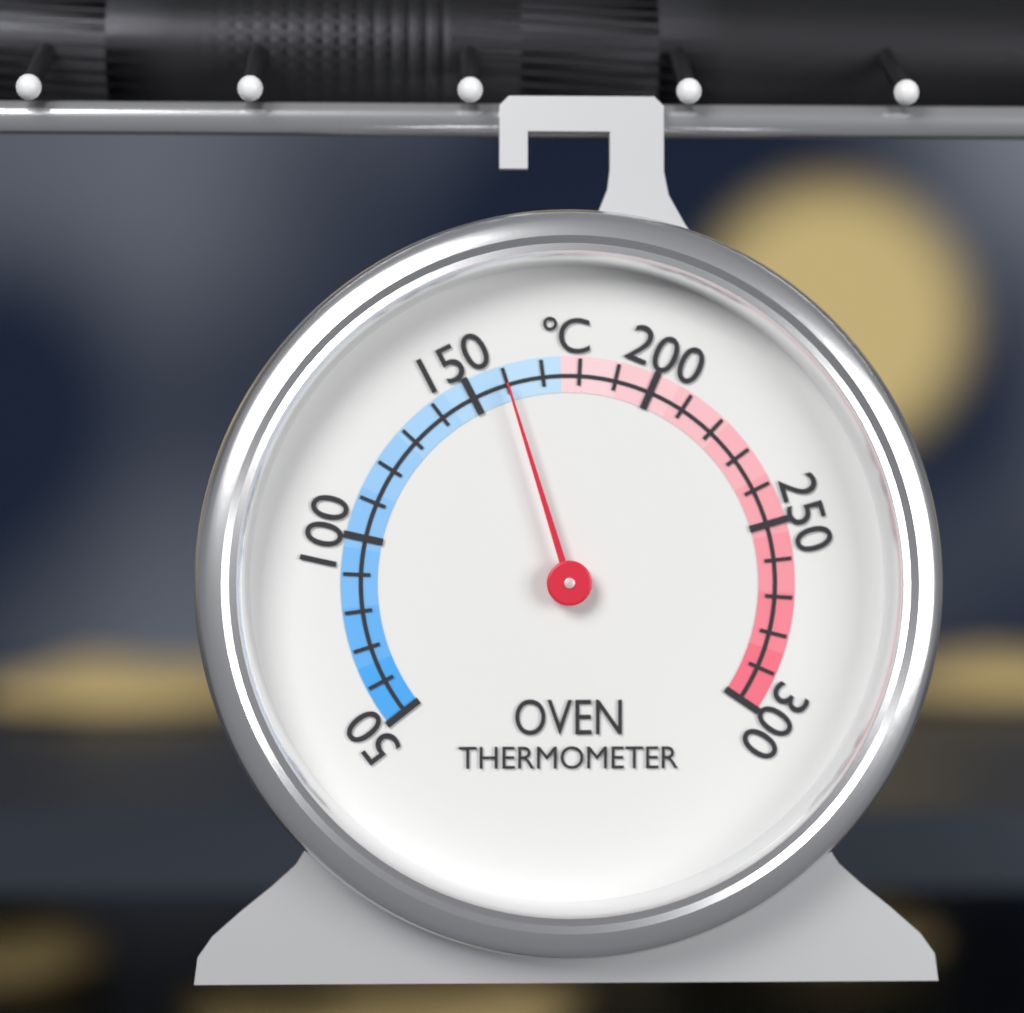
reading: 160 °C
